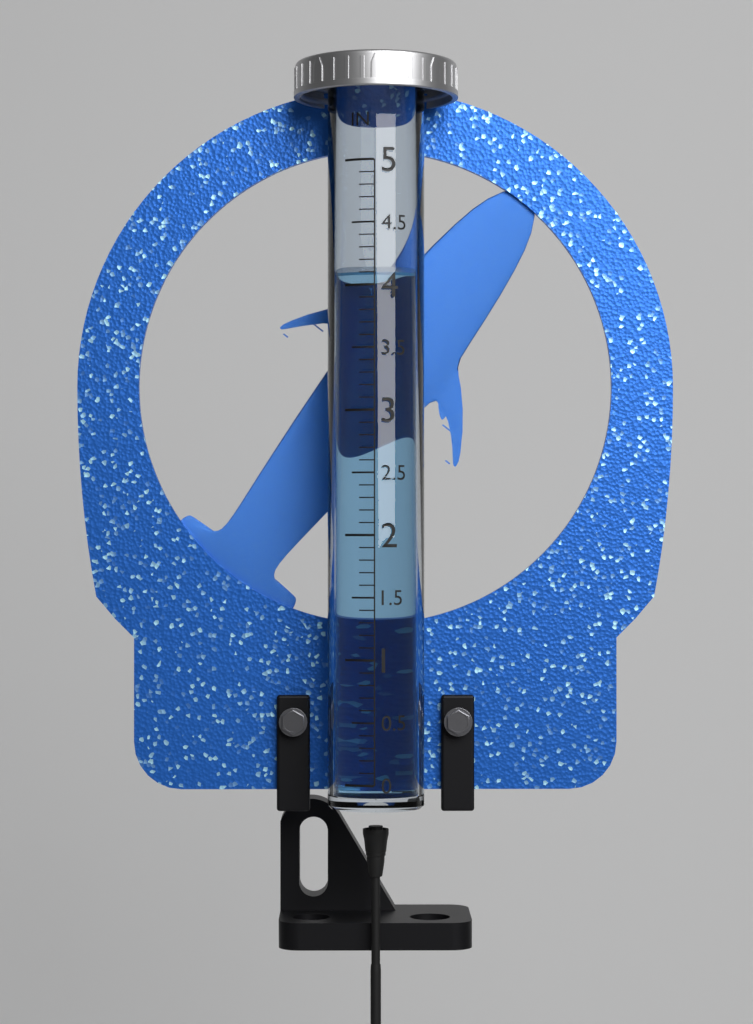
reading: 4.1 in
